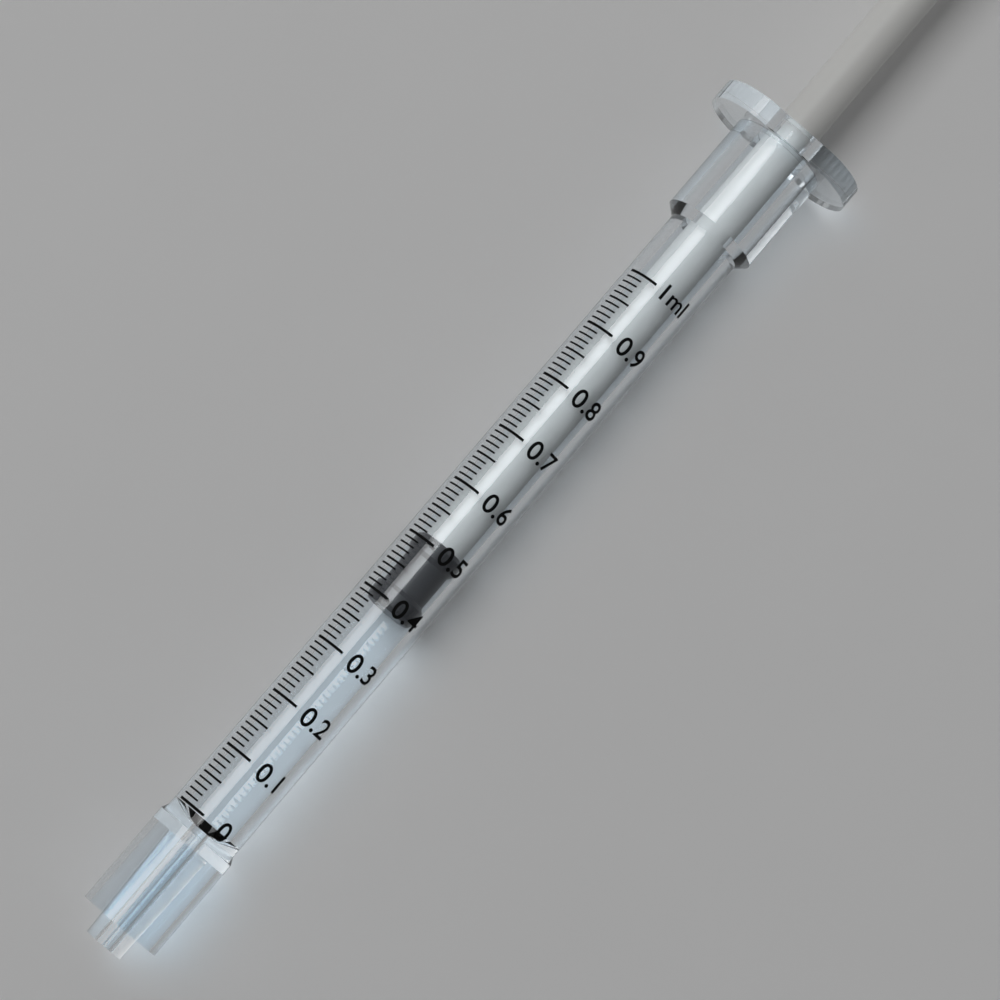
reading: 0.39 ml
